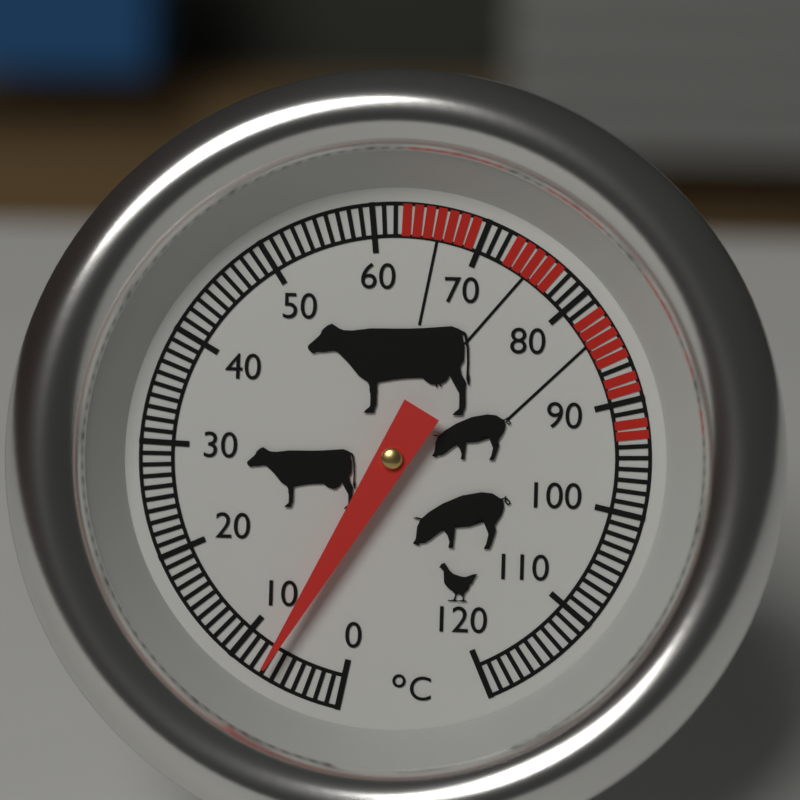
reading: 7 °C
